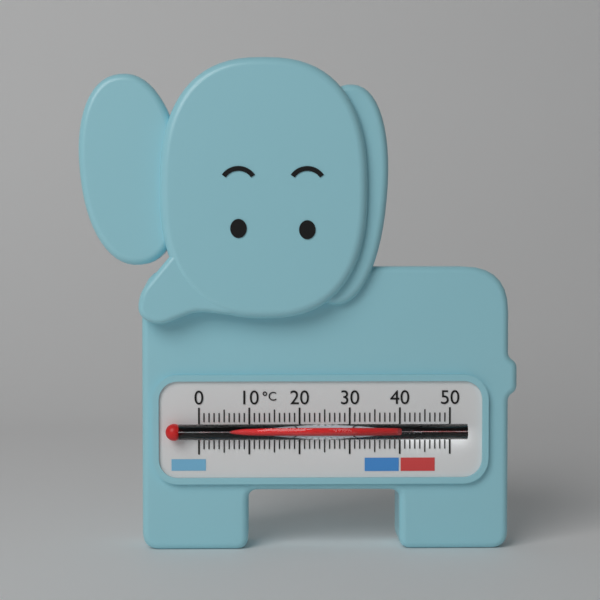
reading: 39 °C
